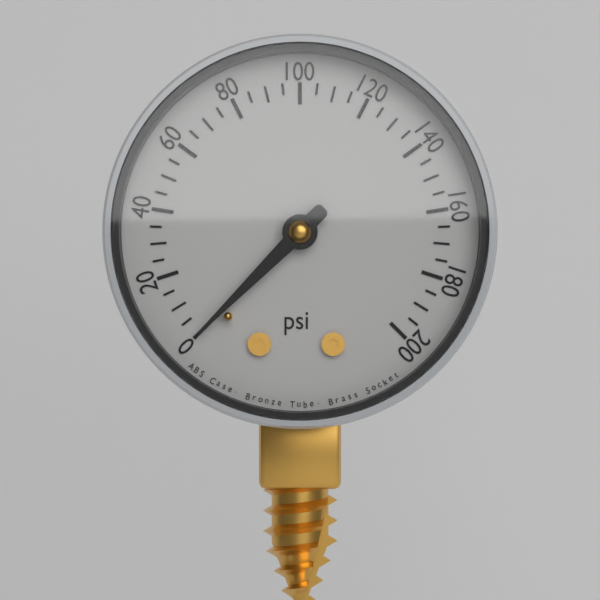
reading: 0 psi
